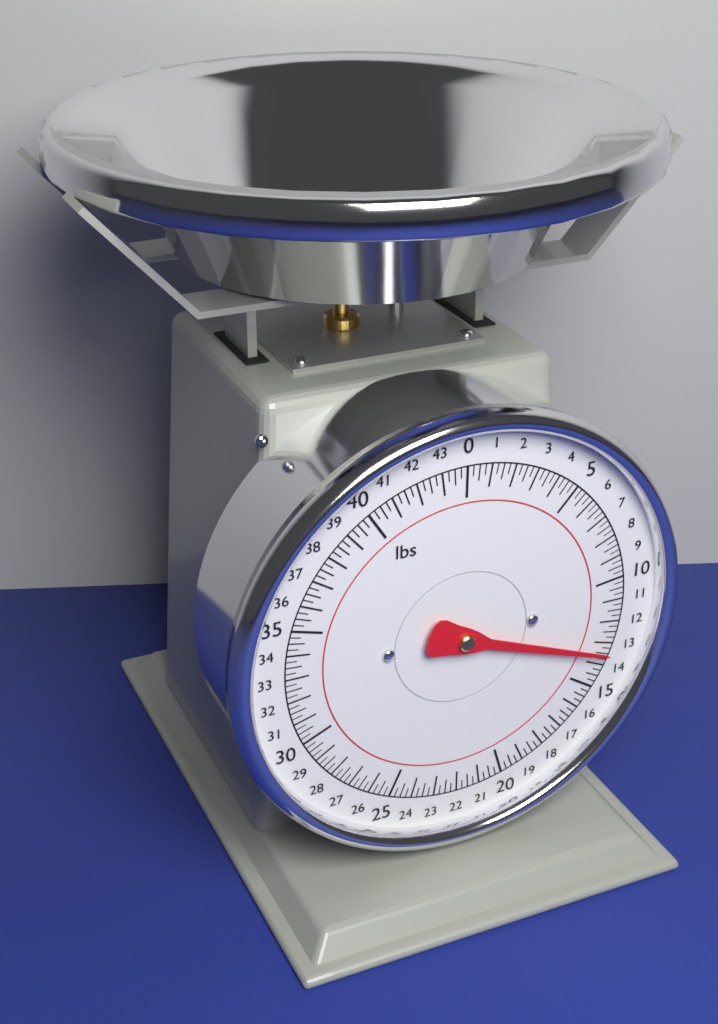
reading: 13.50 lbs
